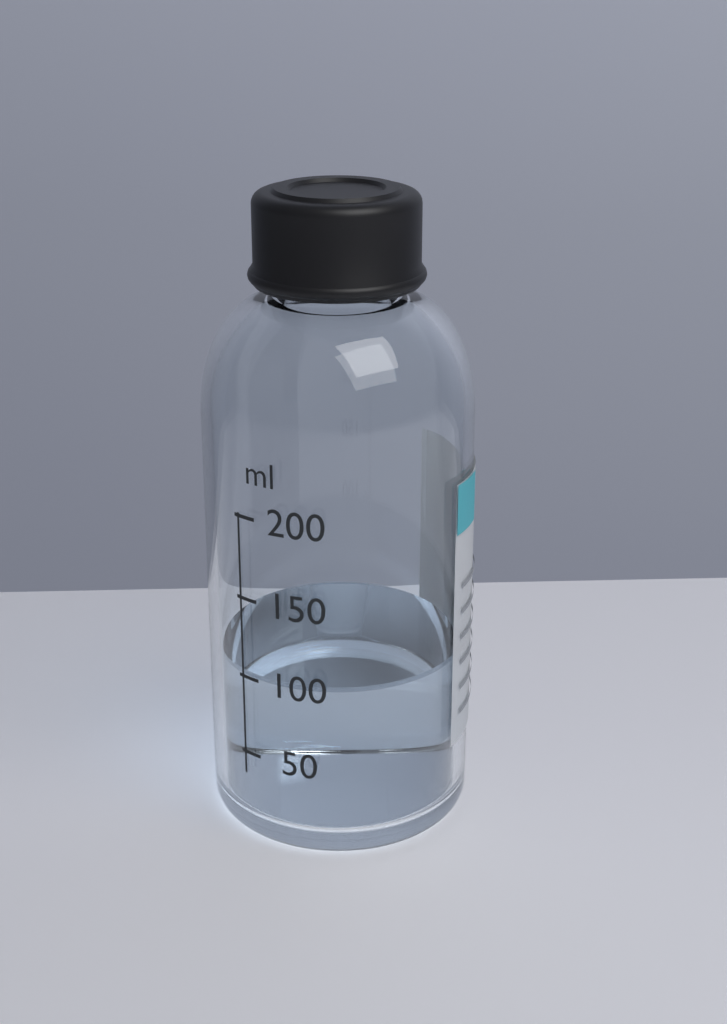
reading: 100 ml
